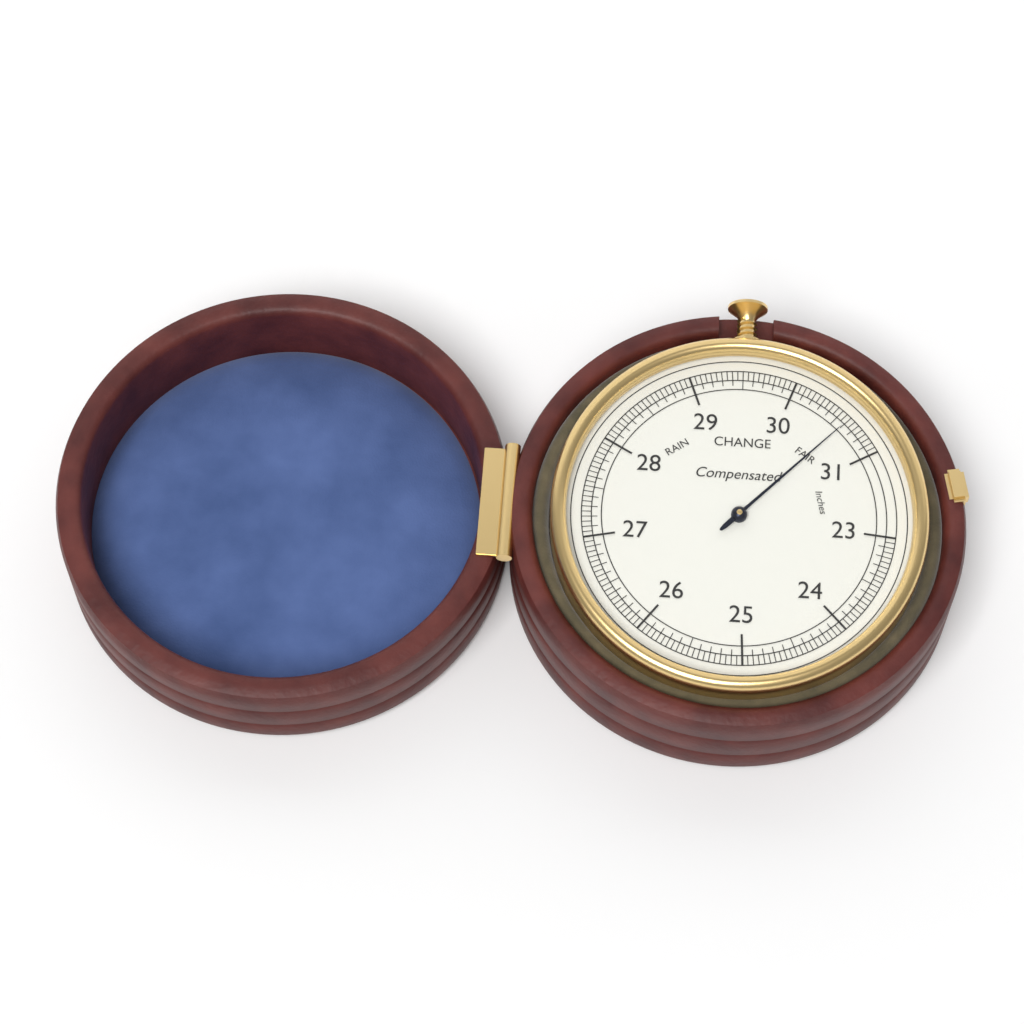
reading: 30.60 inches
